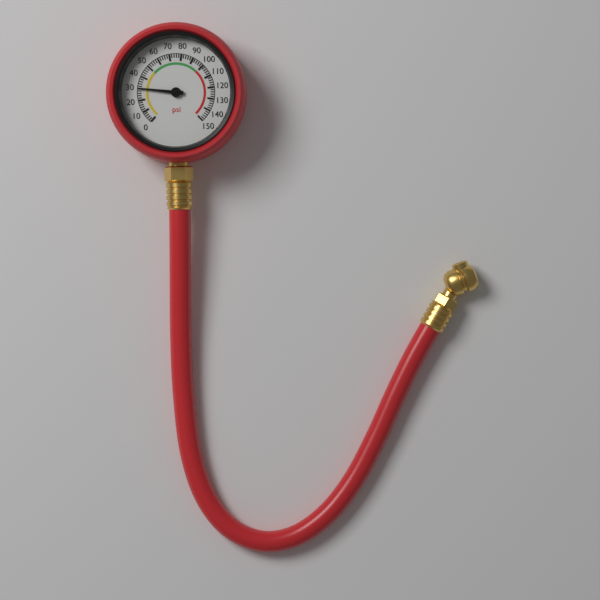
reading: 30 psi
